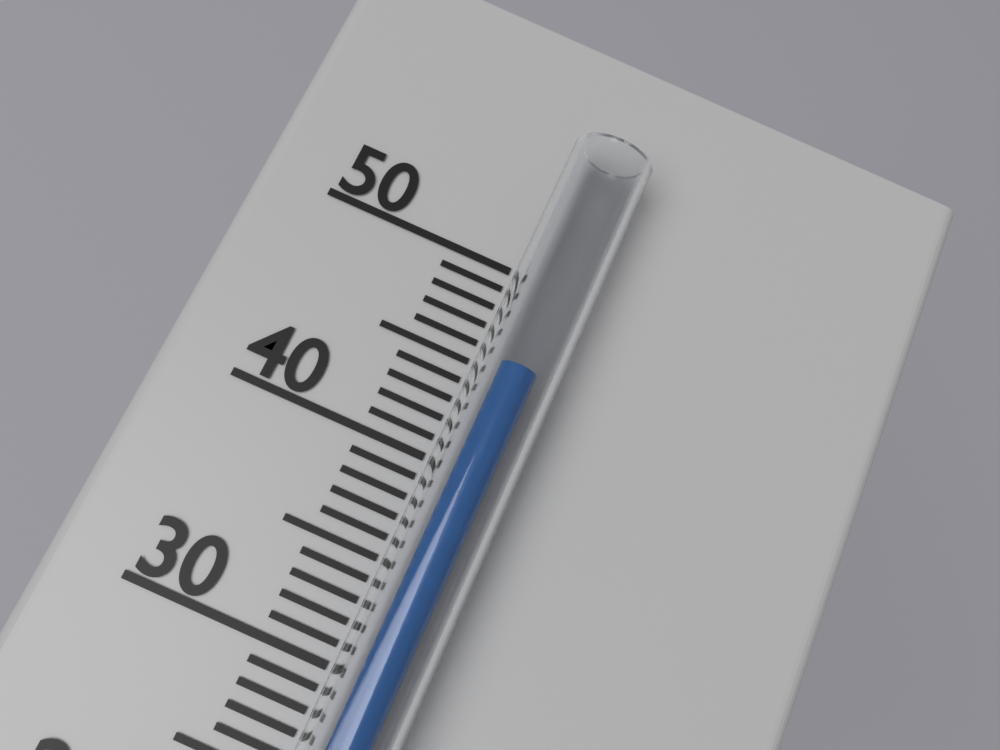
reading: 45 °C
